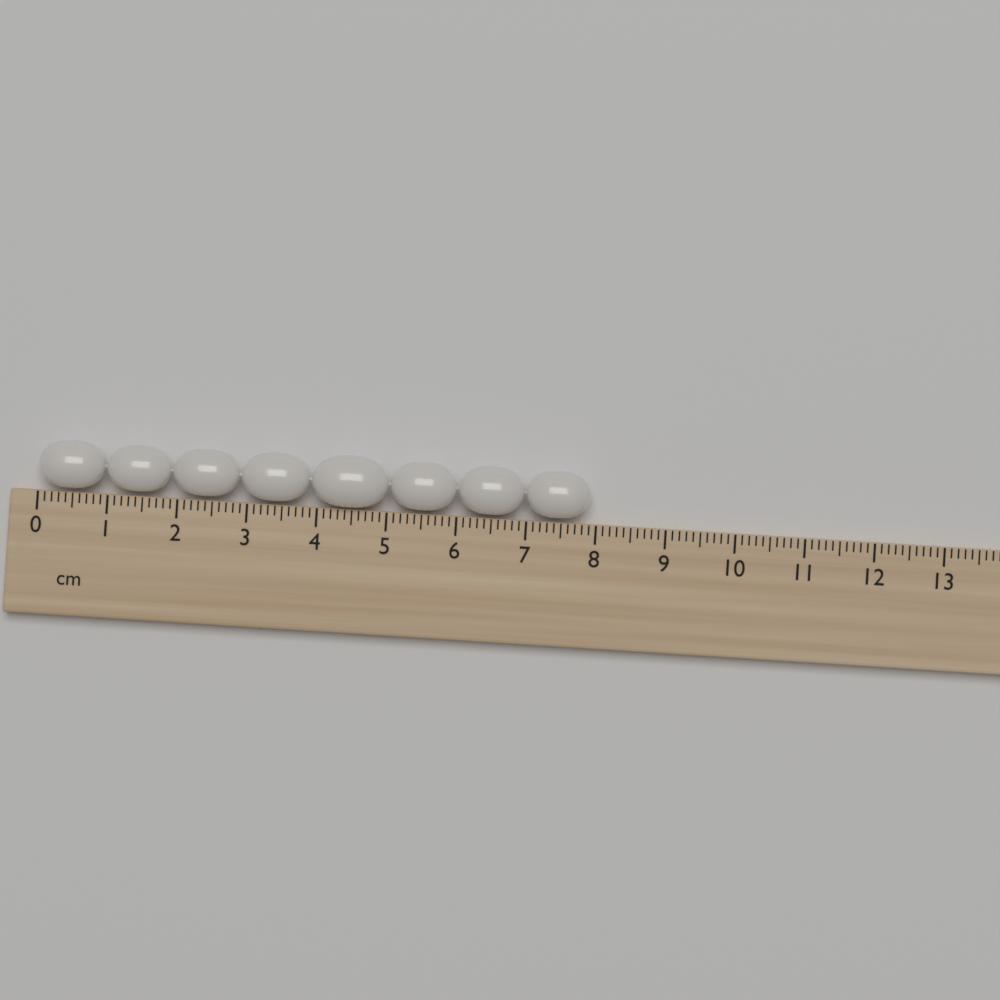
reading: 7.9 cm
